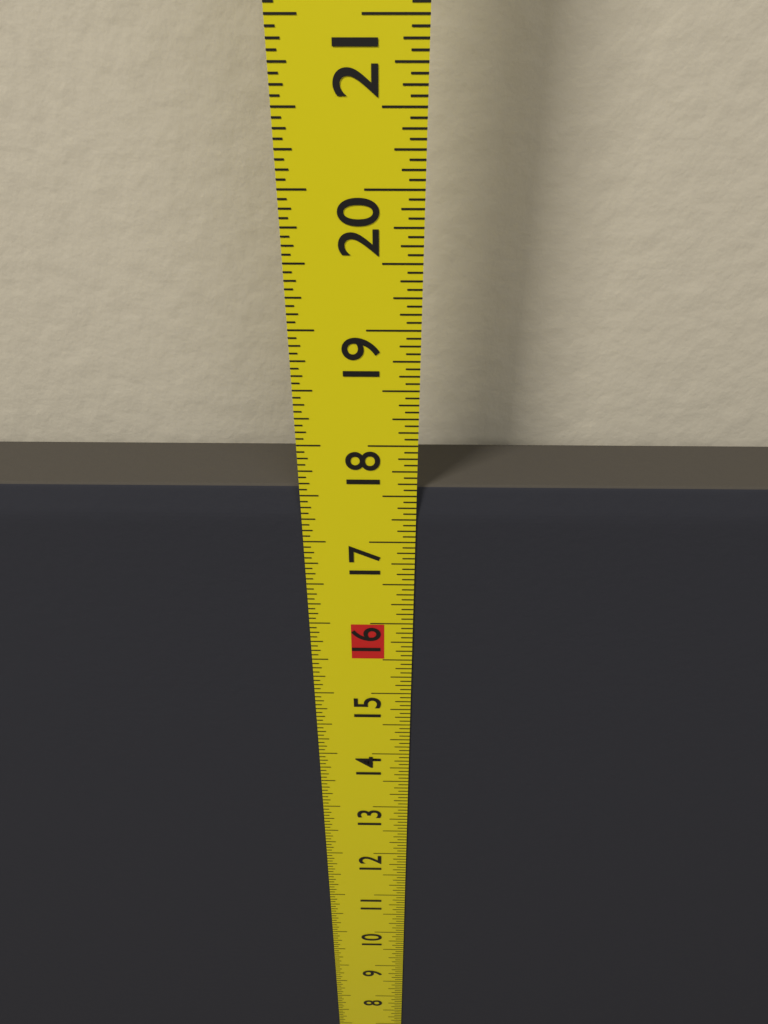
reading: 17.5625 in
